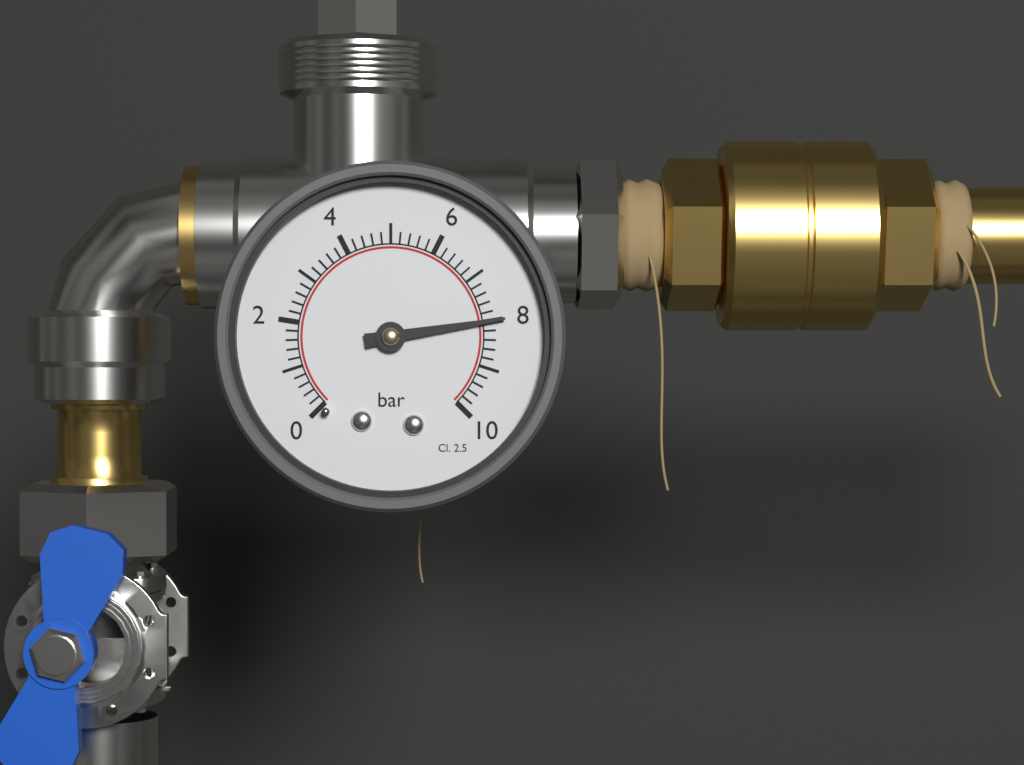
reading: 8.0 bar
